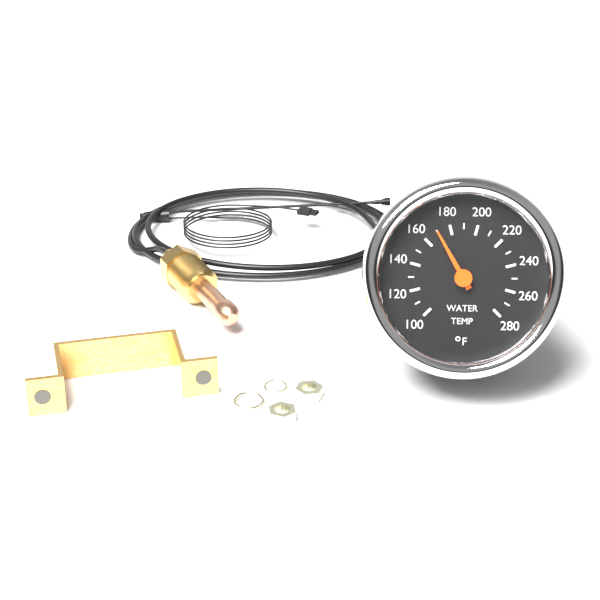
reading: 170 °F
